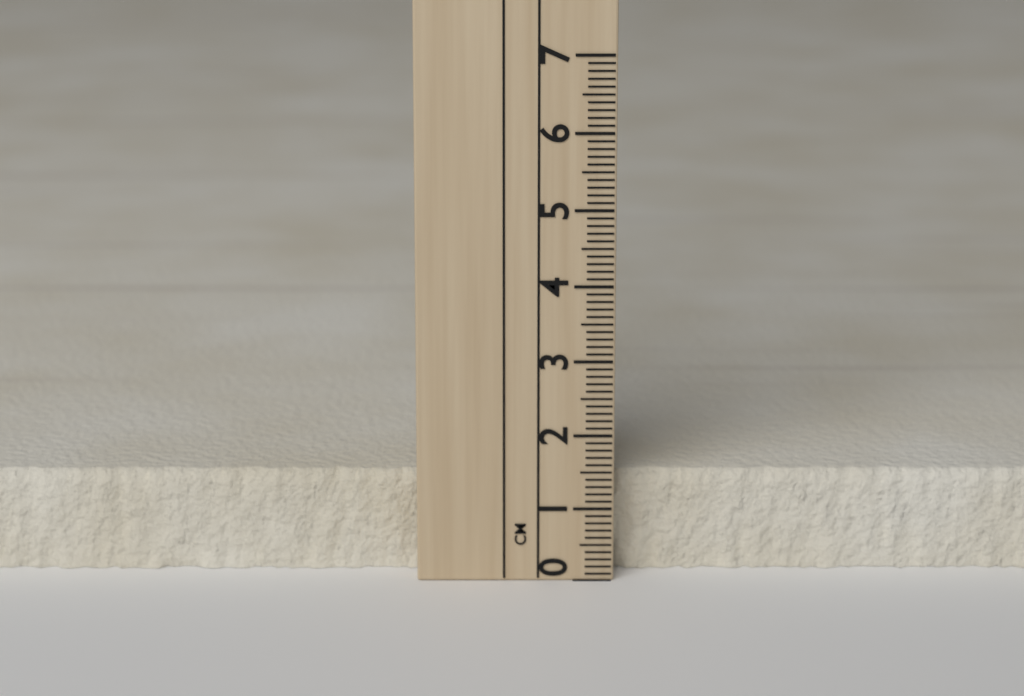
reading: 1.4 cm
